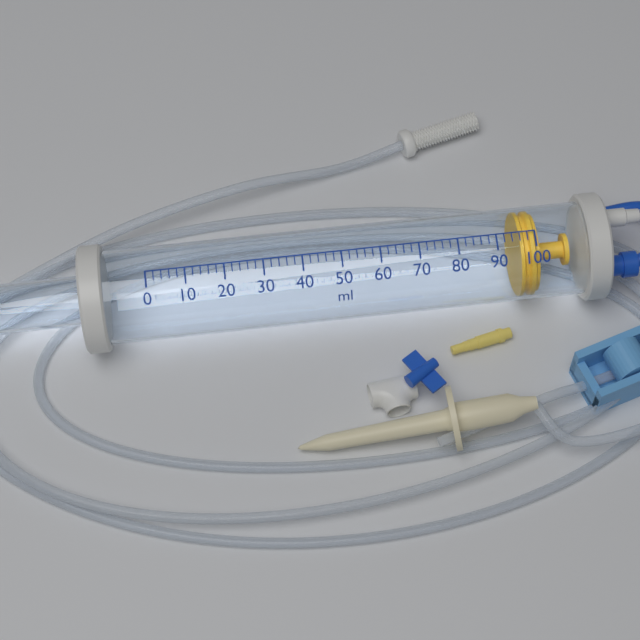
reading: 96 ml
